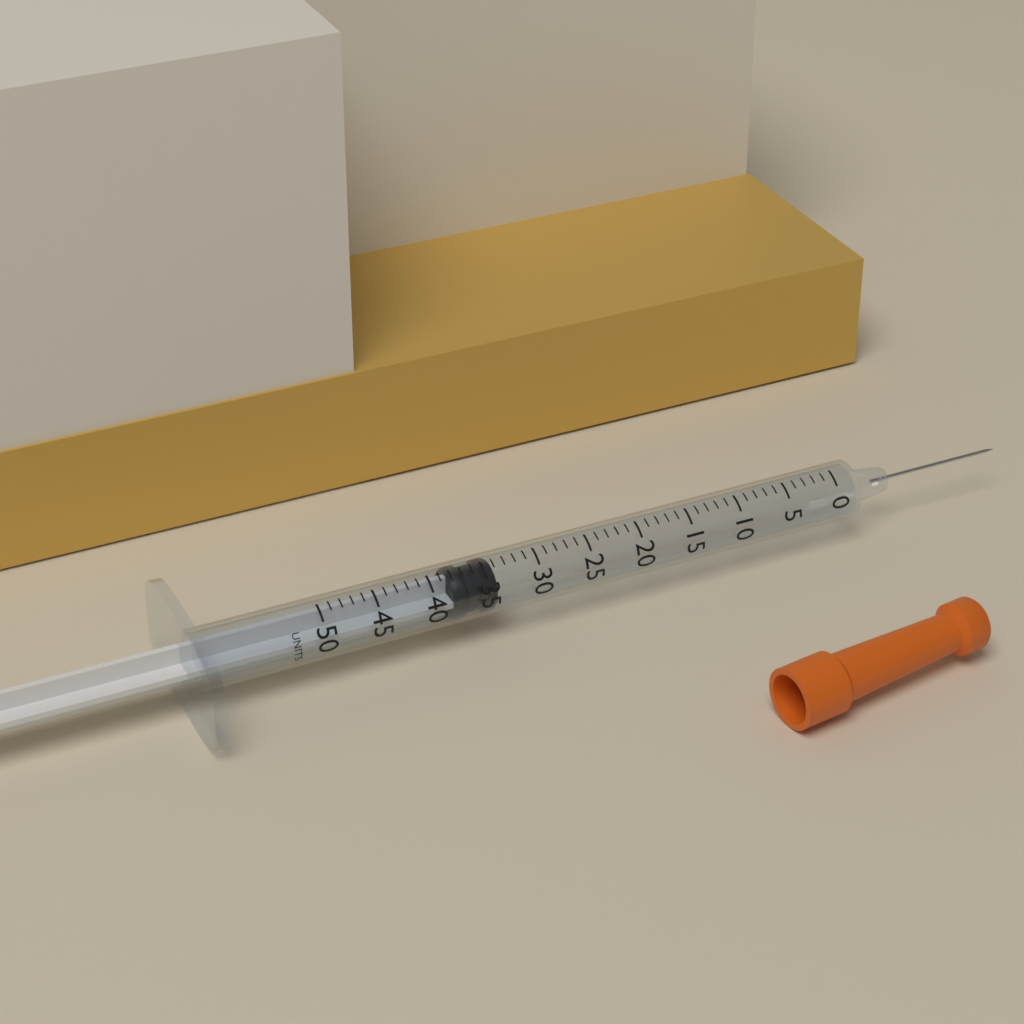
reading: 34 units
